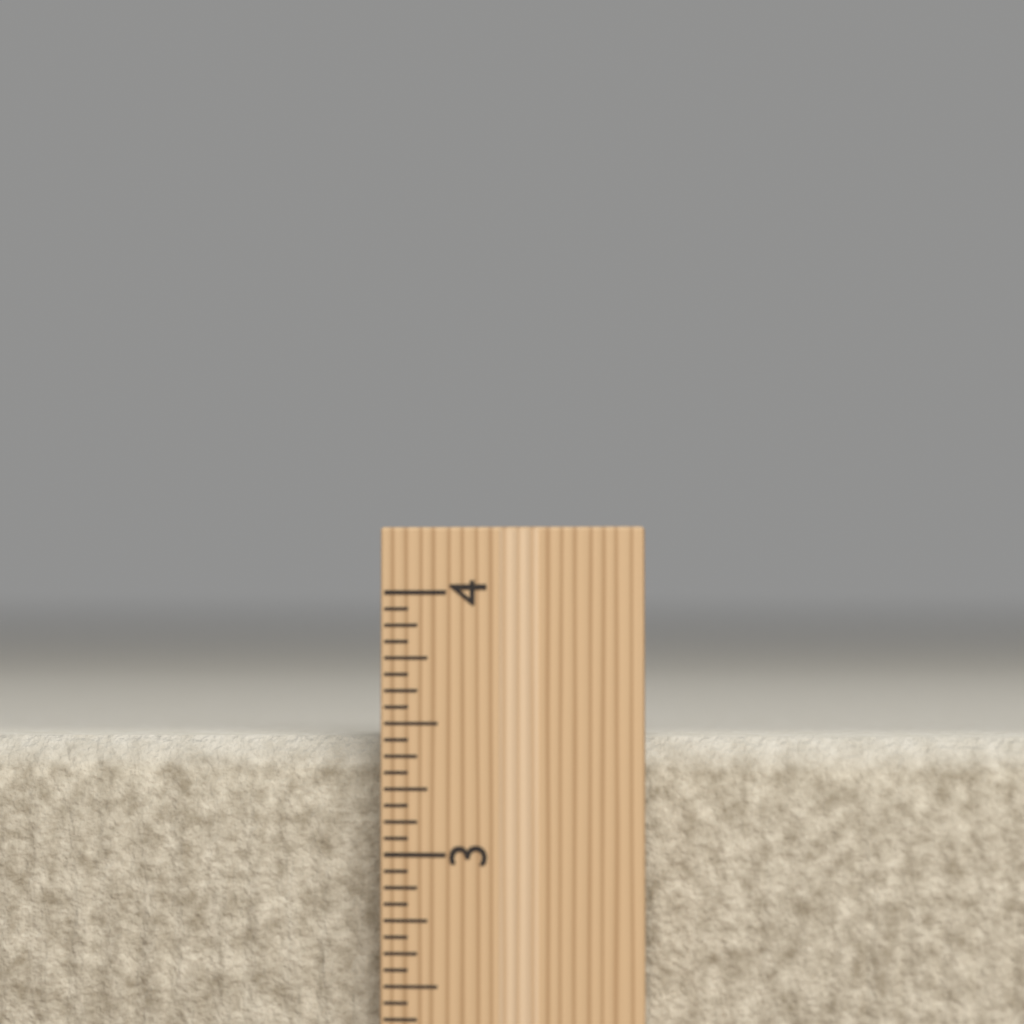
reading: 3.4375 inch
